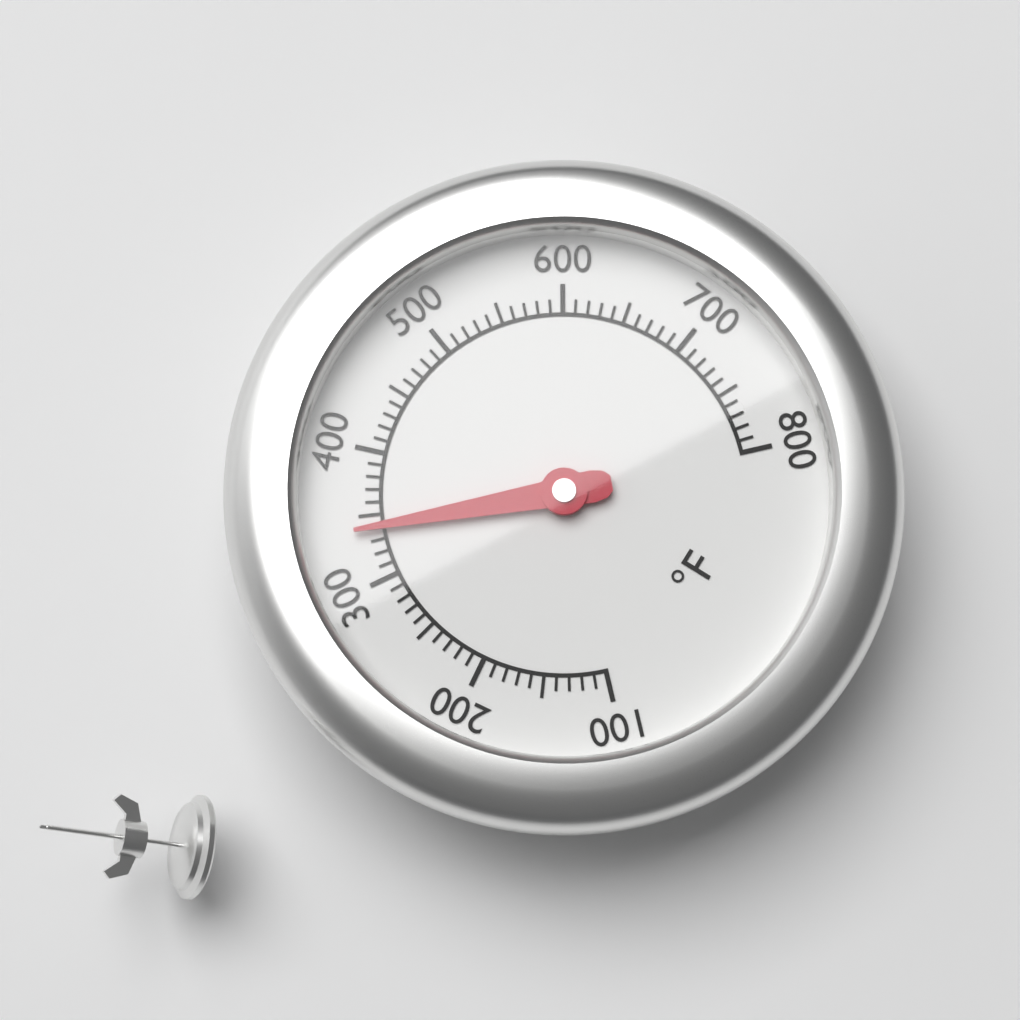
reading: 340 °F
